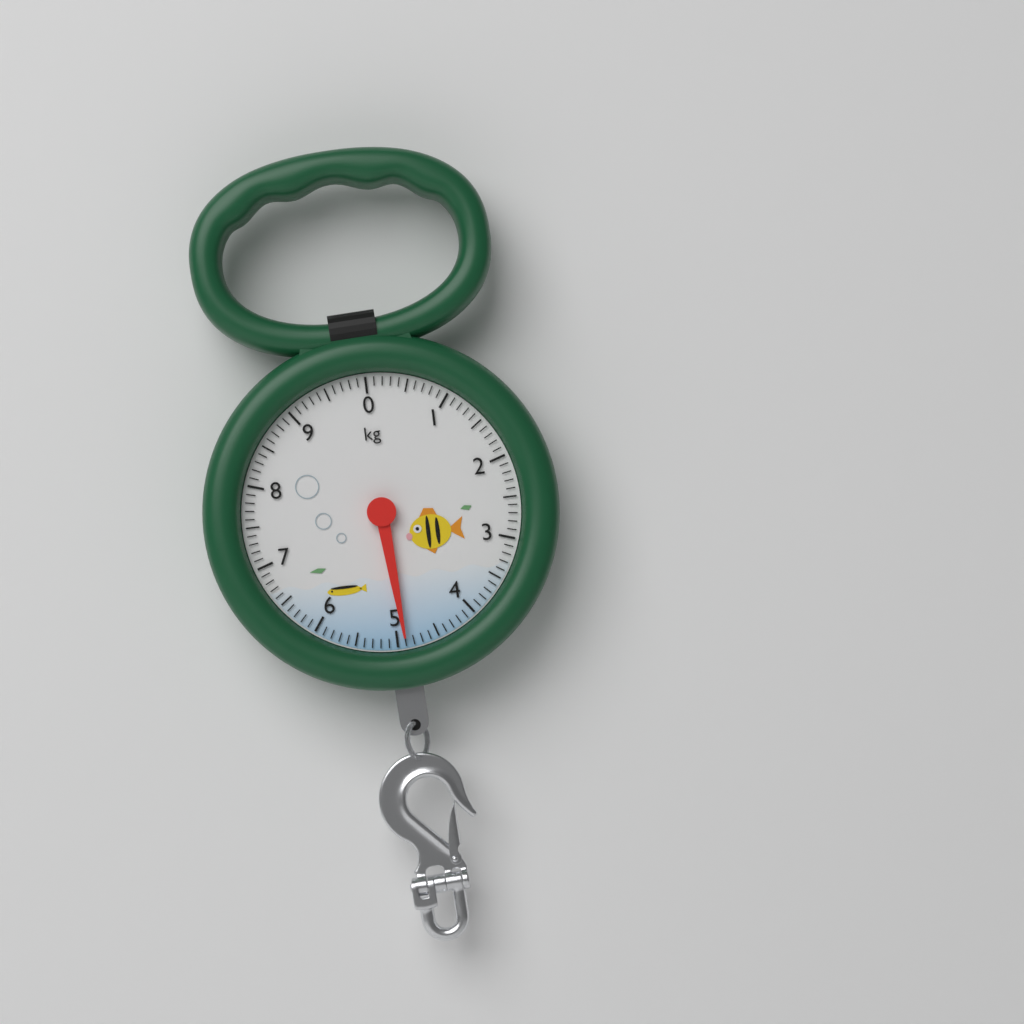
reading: 4.9 kg
